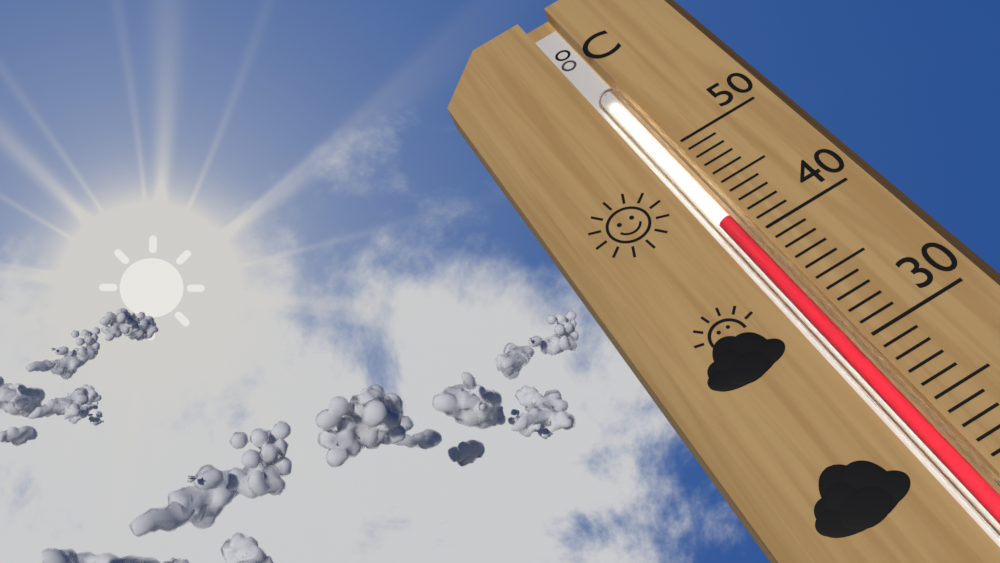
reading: 42 °C
